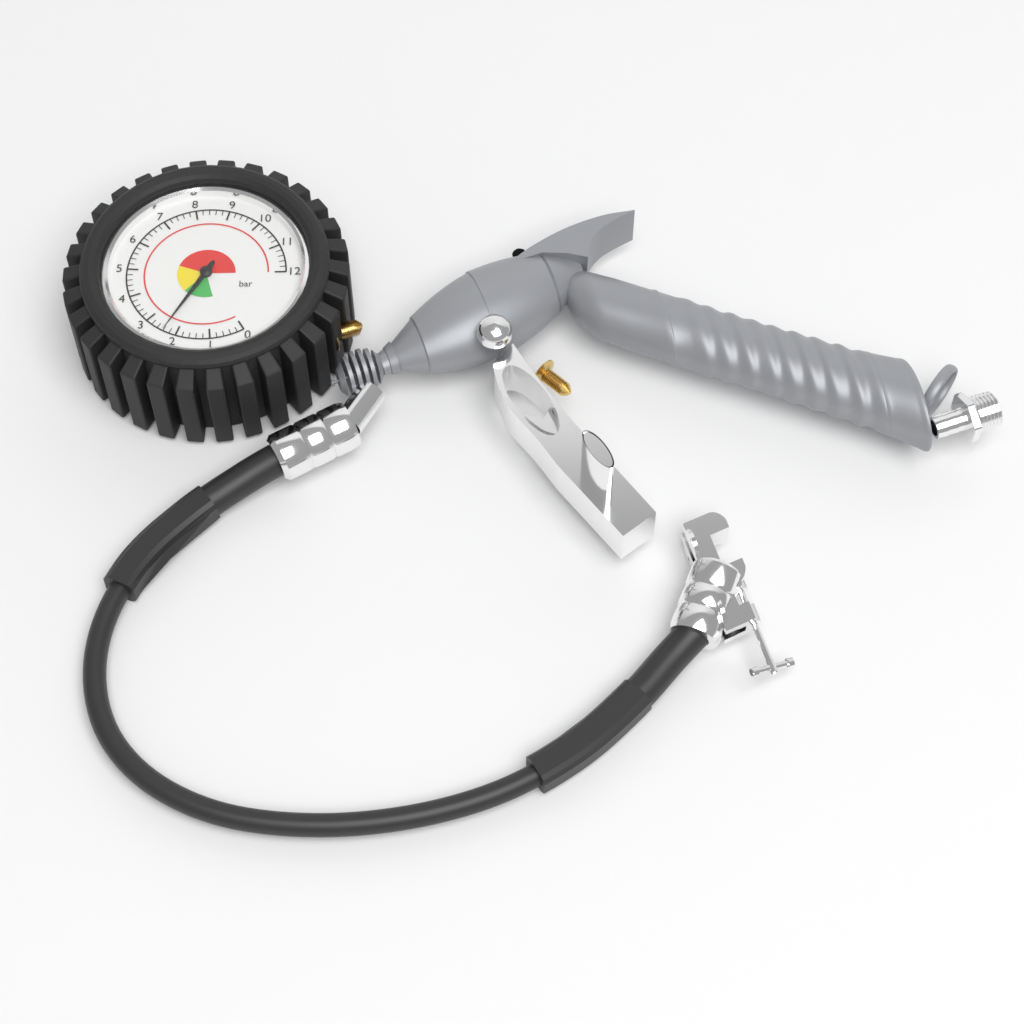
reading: 2.4 bar
